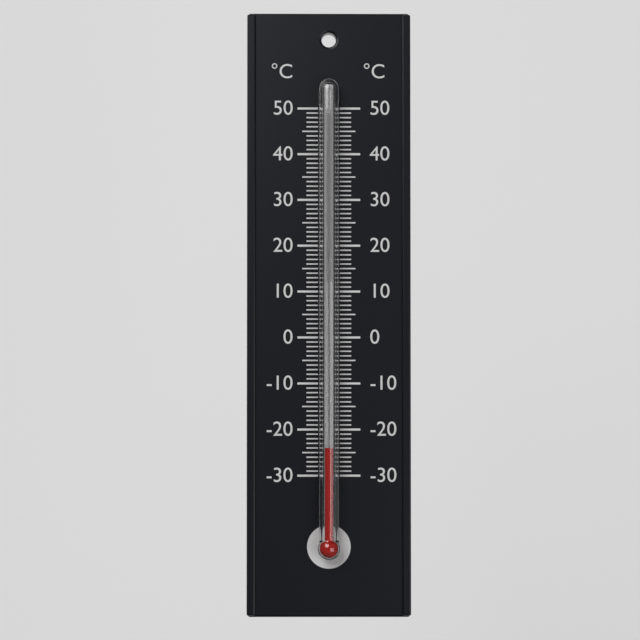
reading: -24 °C
